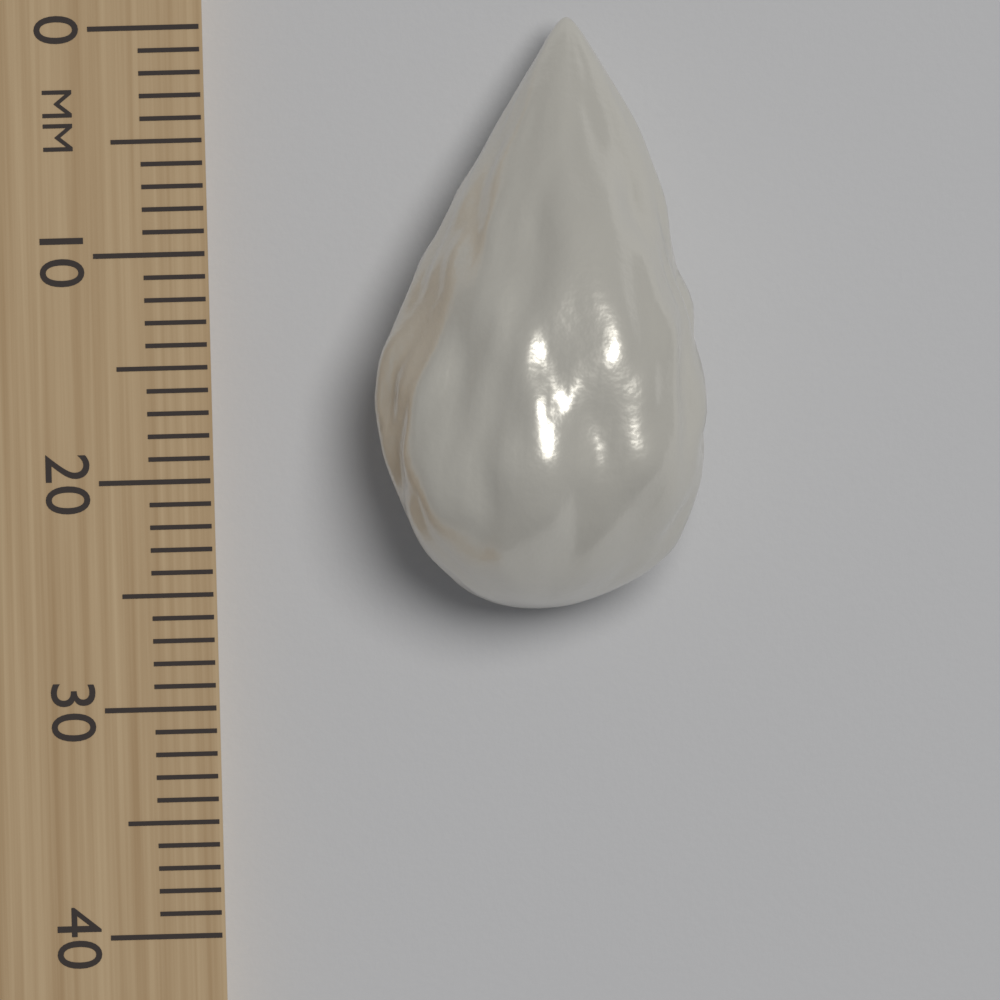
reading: 26 mm
